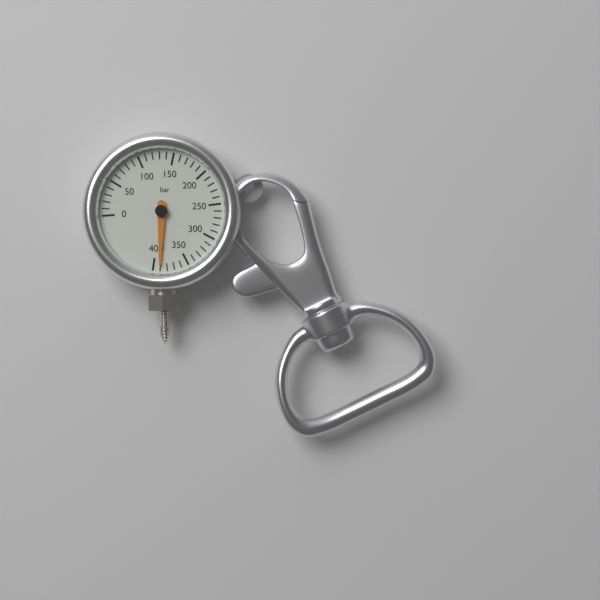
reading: 390 bar
